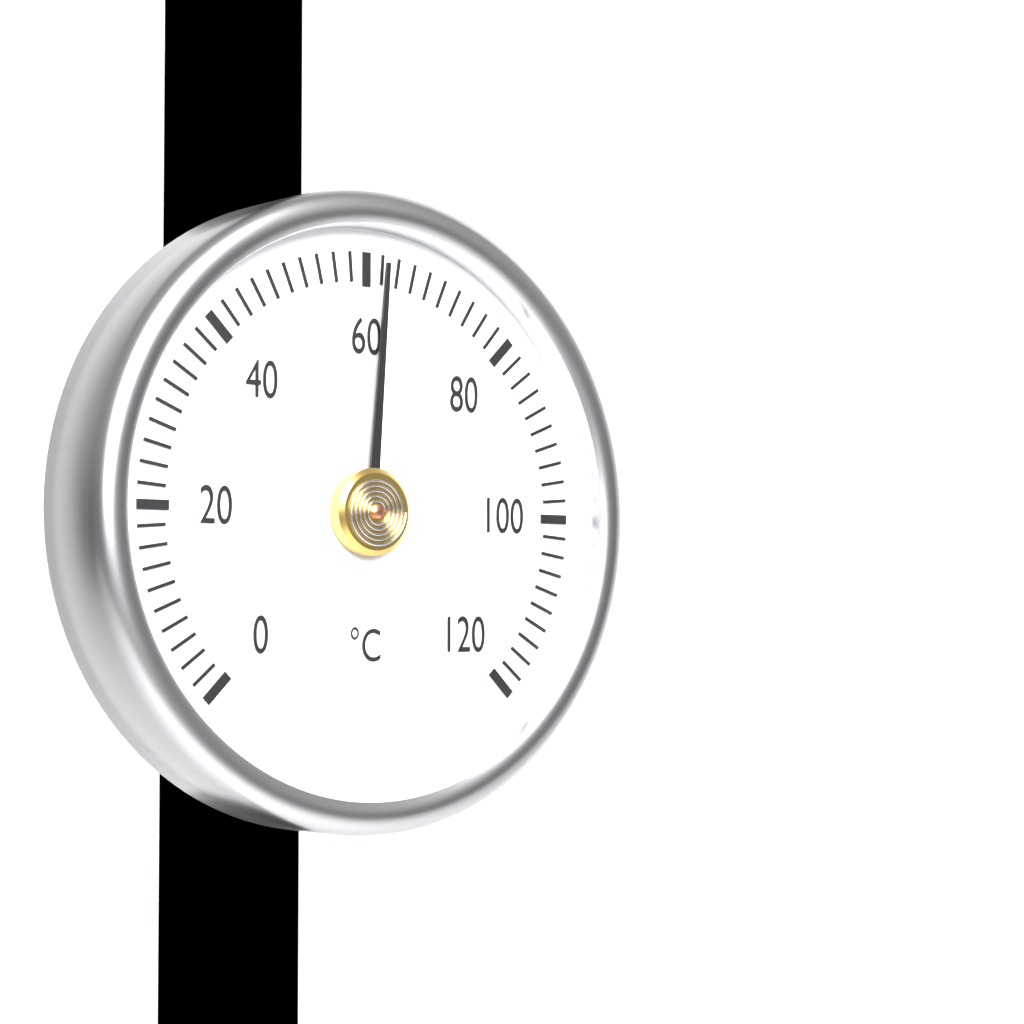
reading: 62 °C
